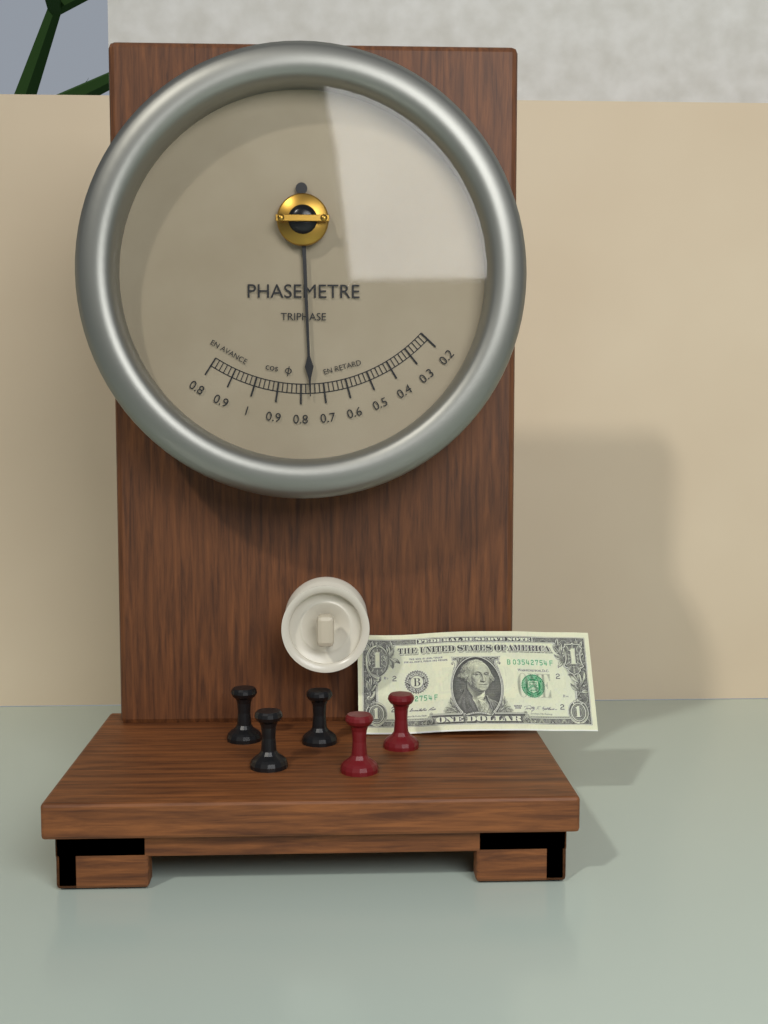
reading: 0.76 cos φ
